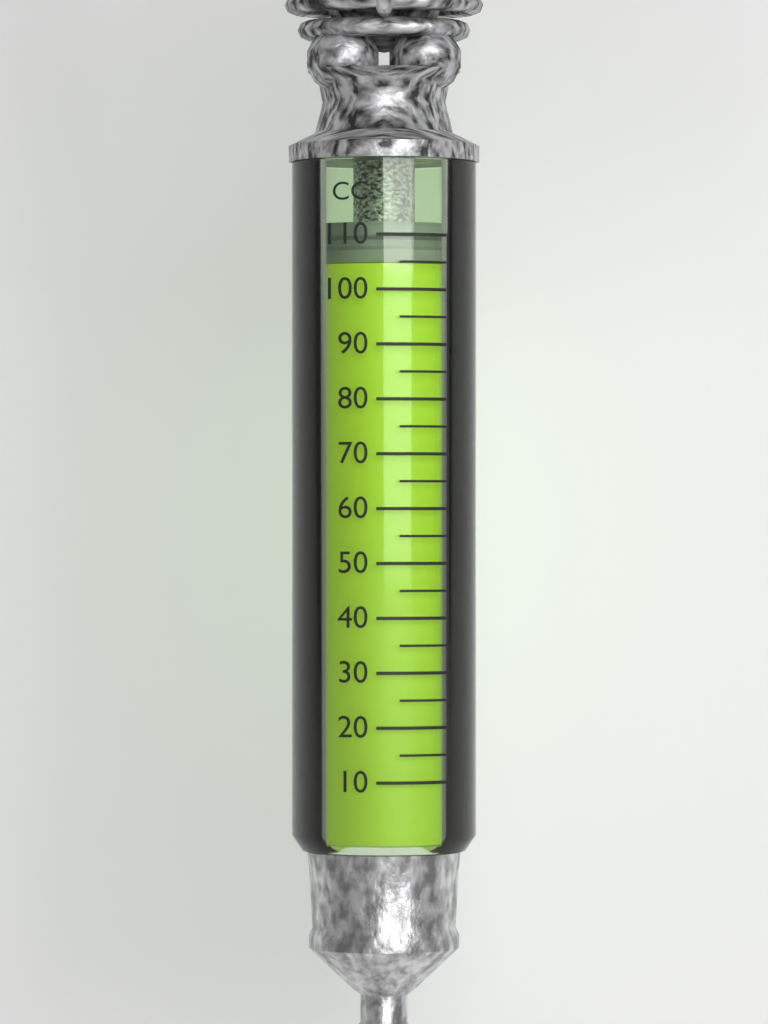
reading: 105 cc
